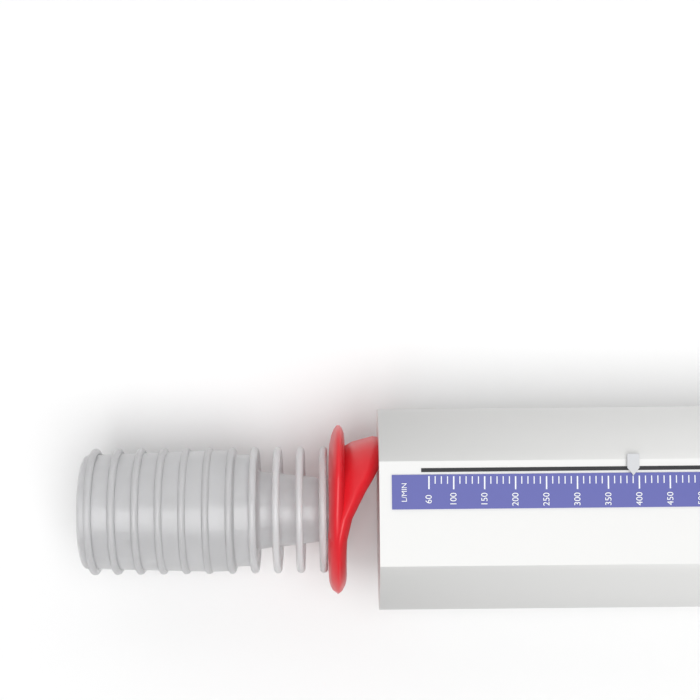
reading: 390 L/min
